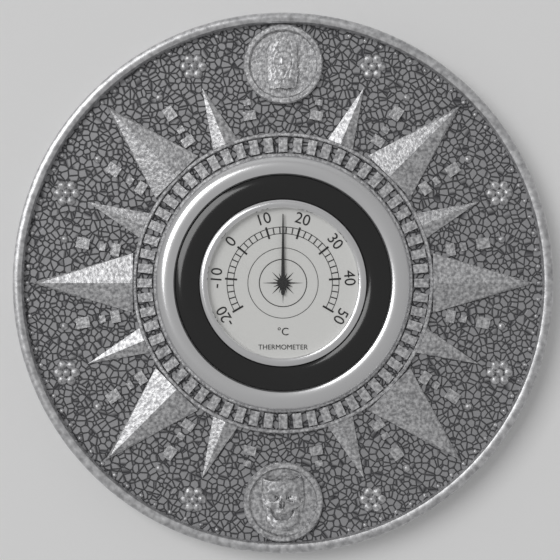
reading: 15 °C
